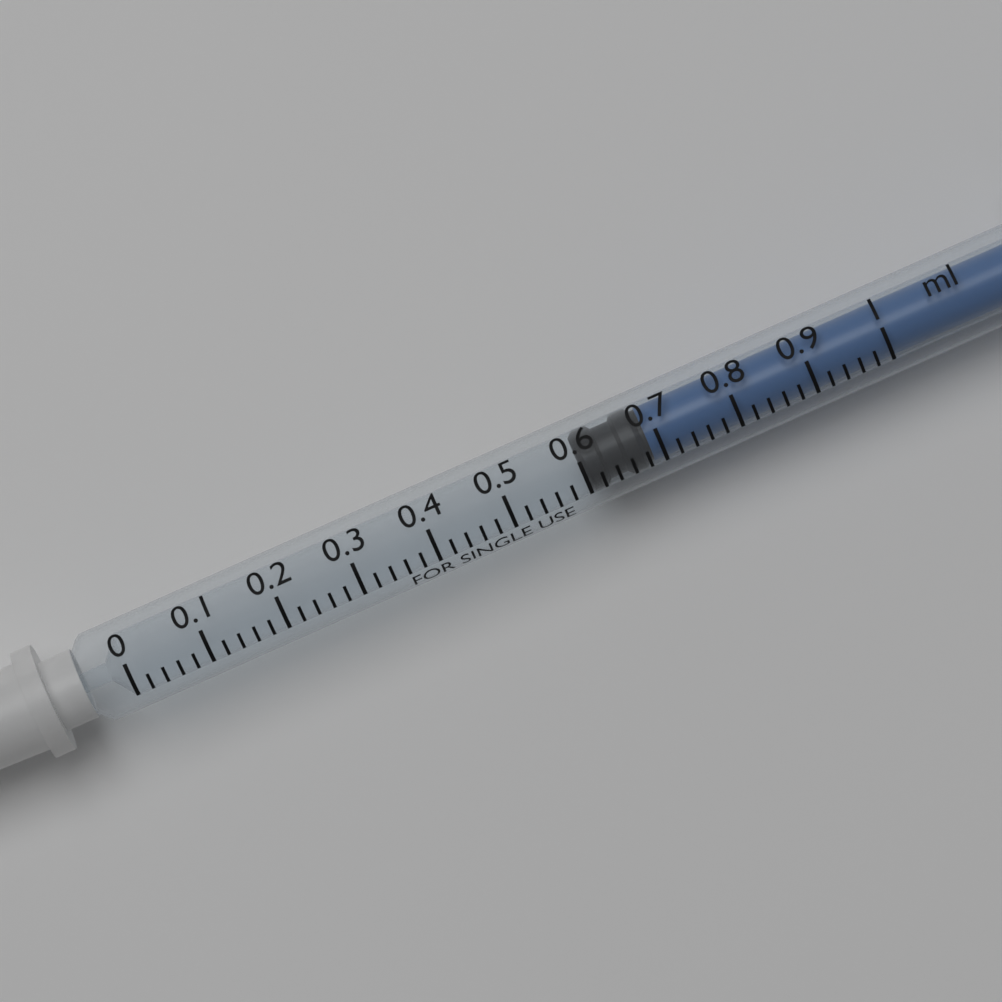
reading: 0.60 ml
